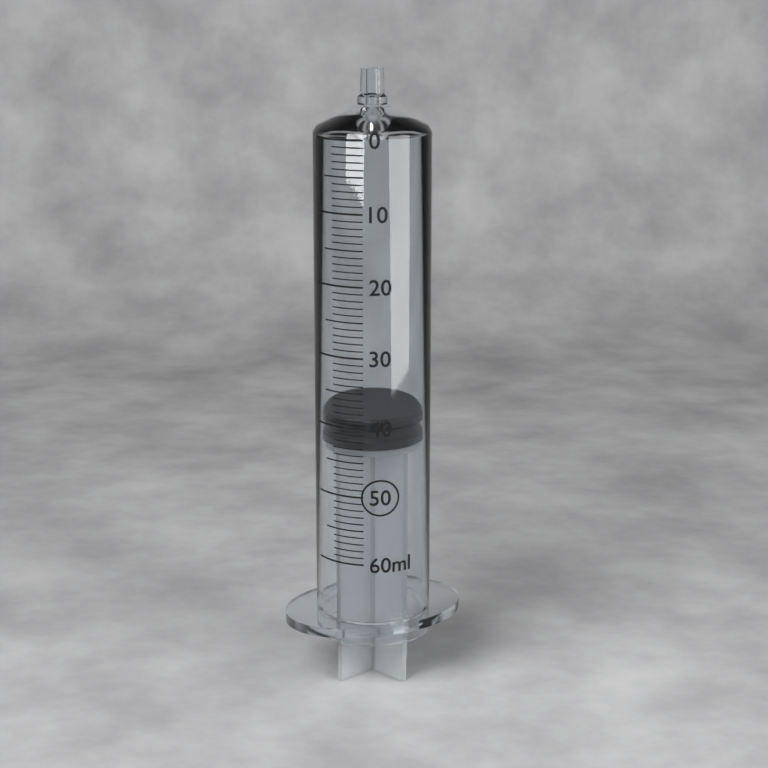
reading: 39 ml
